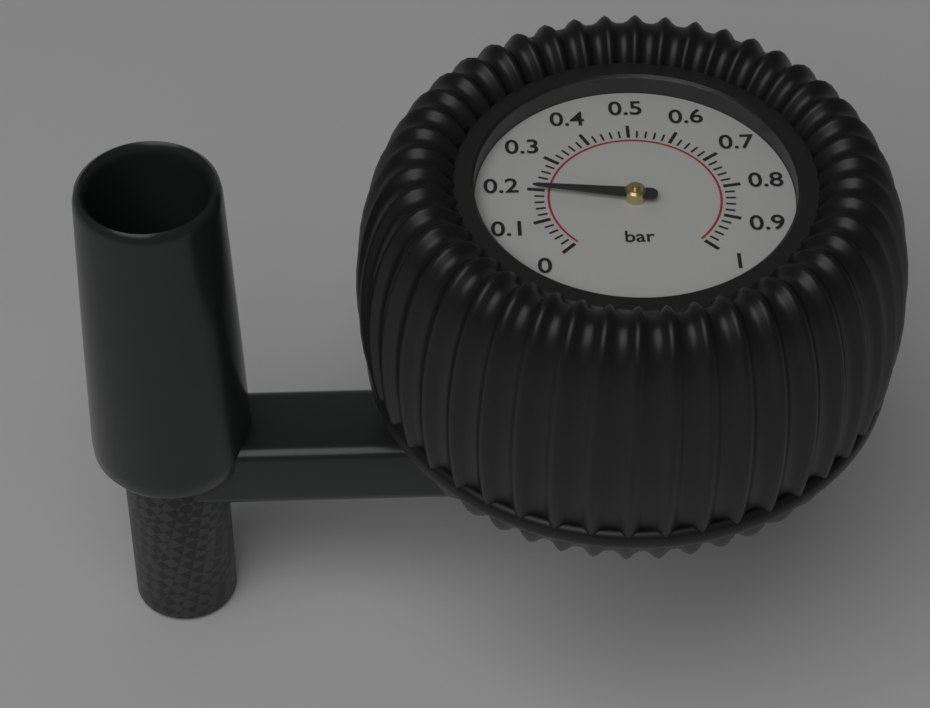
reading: 0.20 bar
